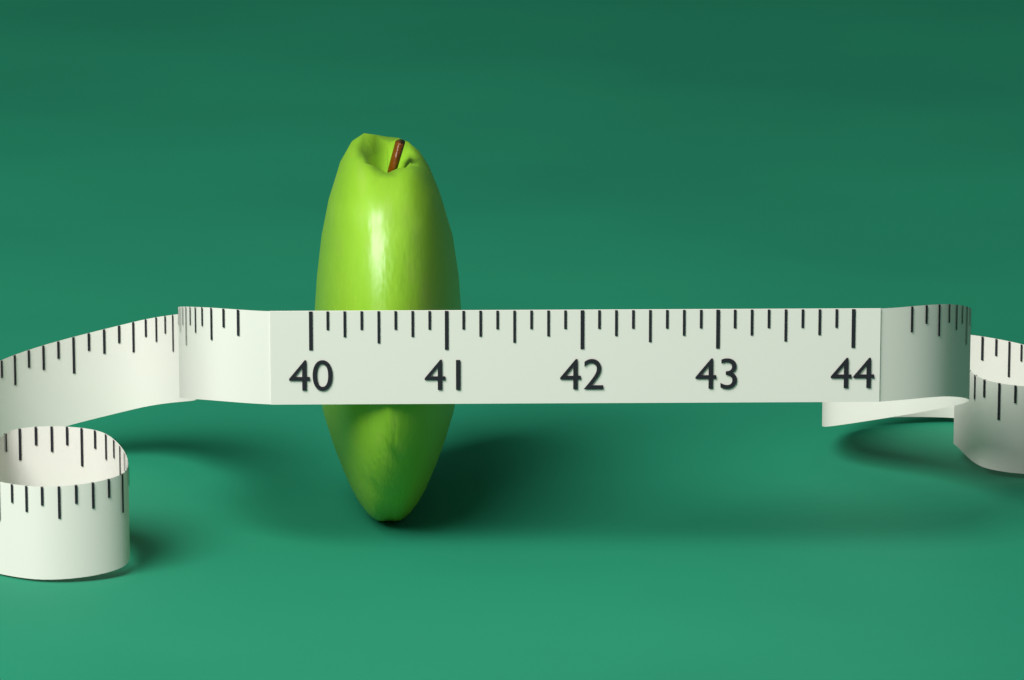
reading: 41.125 (no unit)
